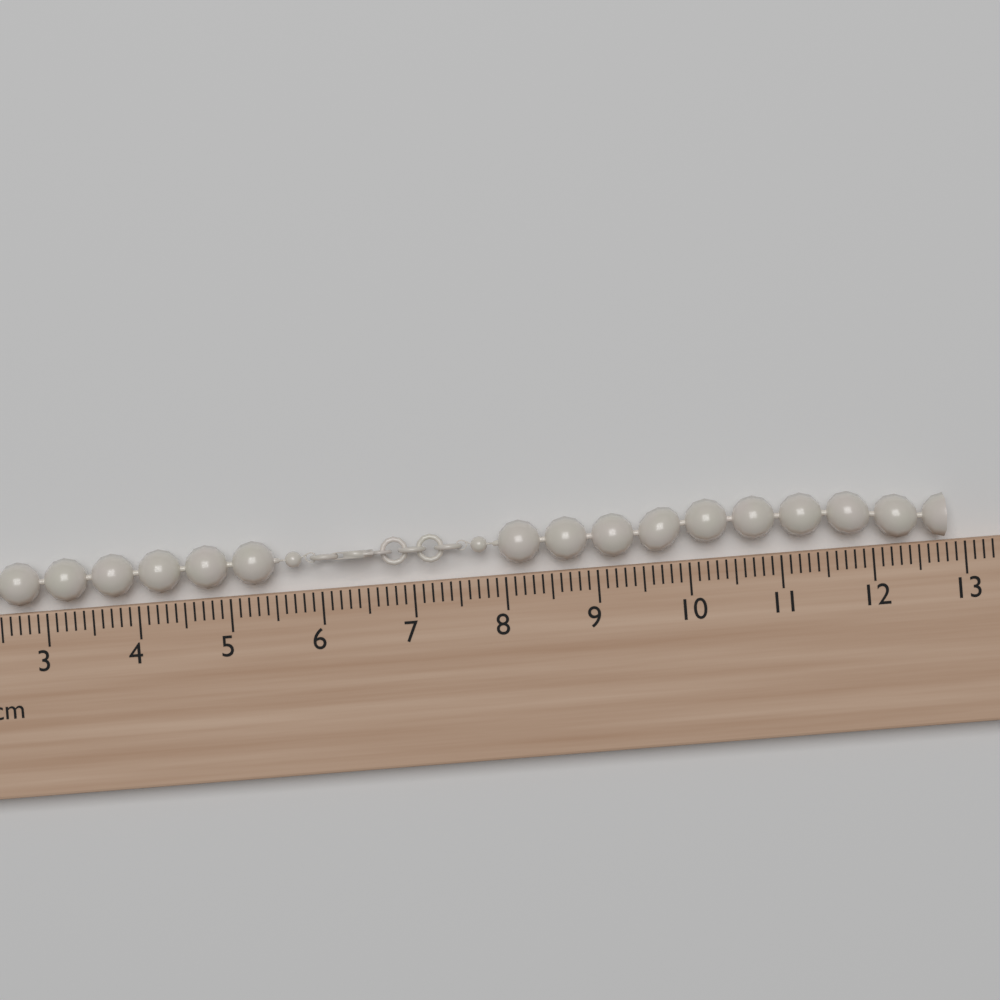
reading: 12.8 cm
